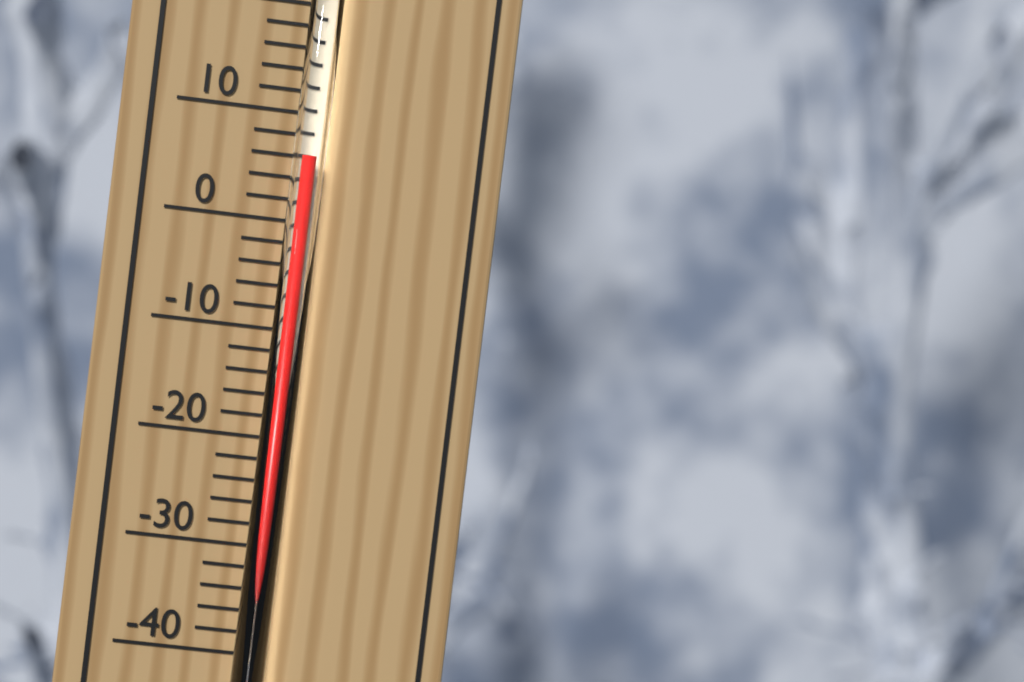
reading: 6 °C
